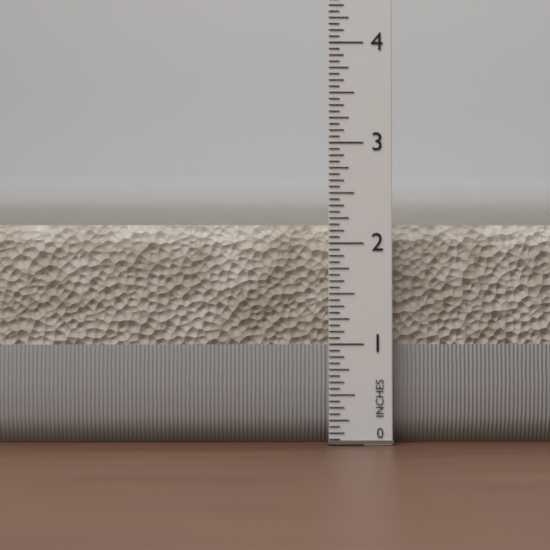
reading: 2.1875 in
